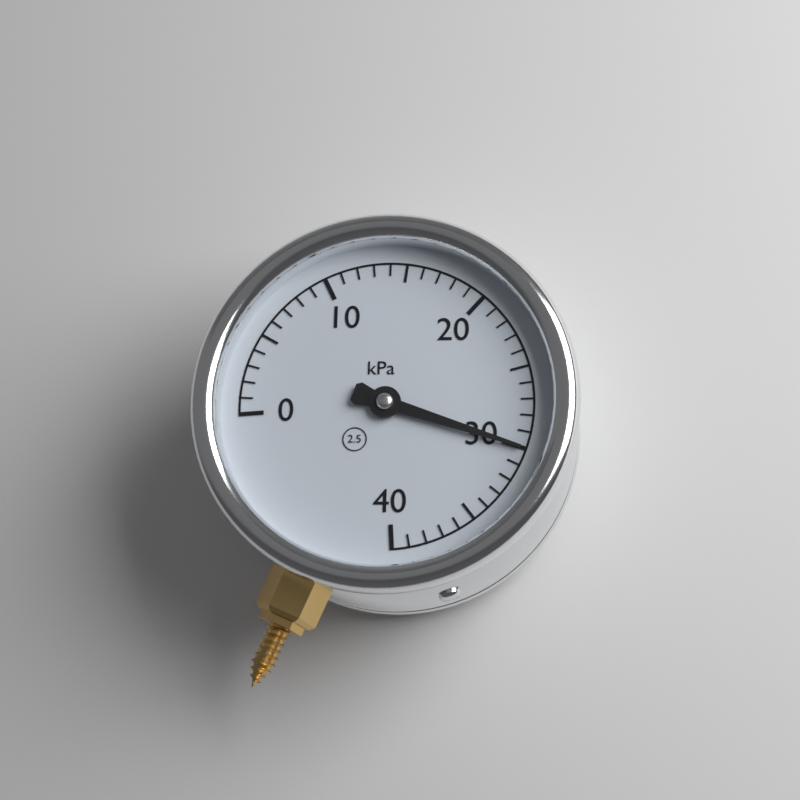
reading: 30 kPa
